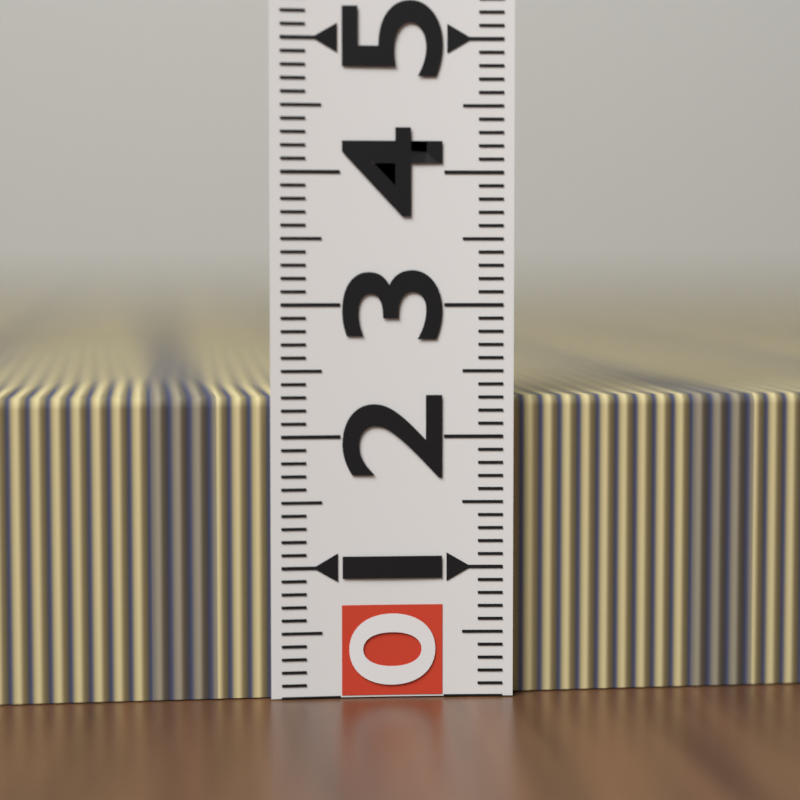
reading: 2.3 (no unit)
